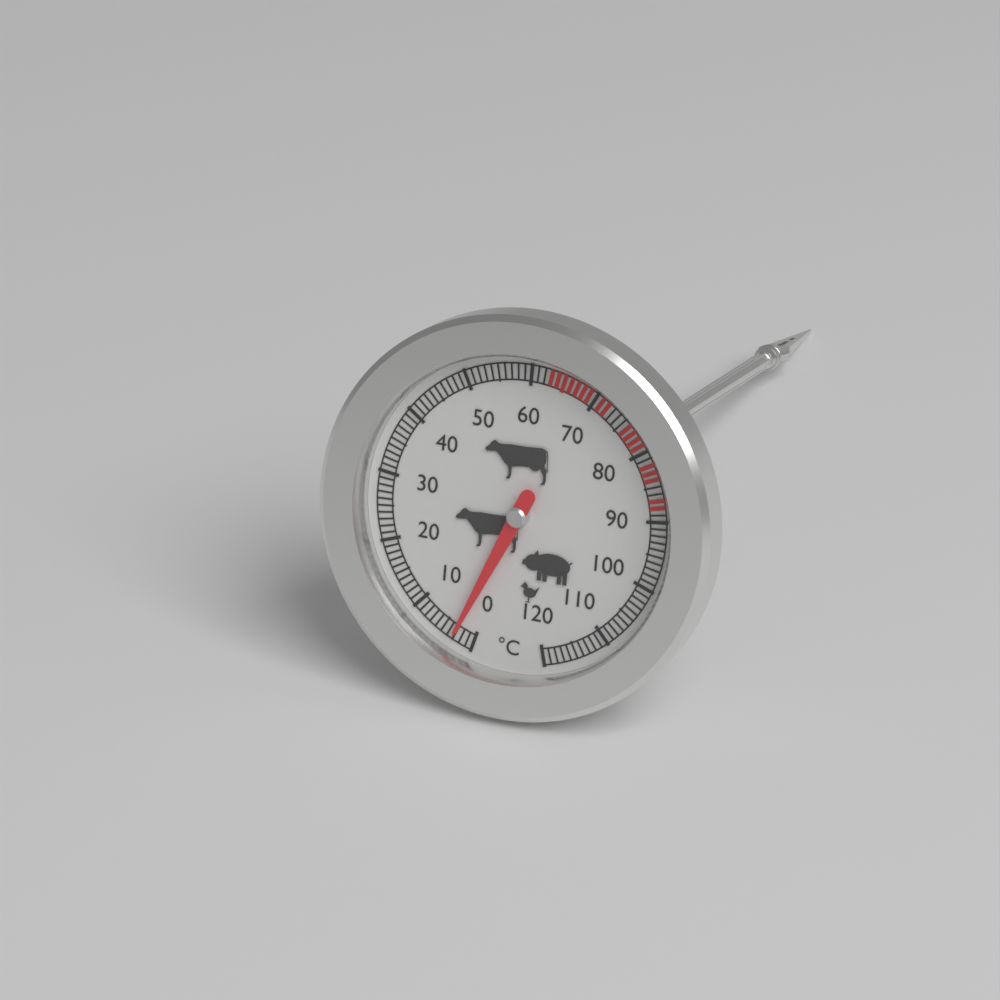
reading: 3 °C
